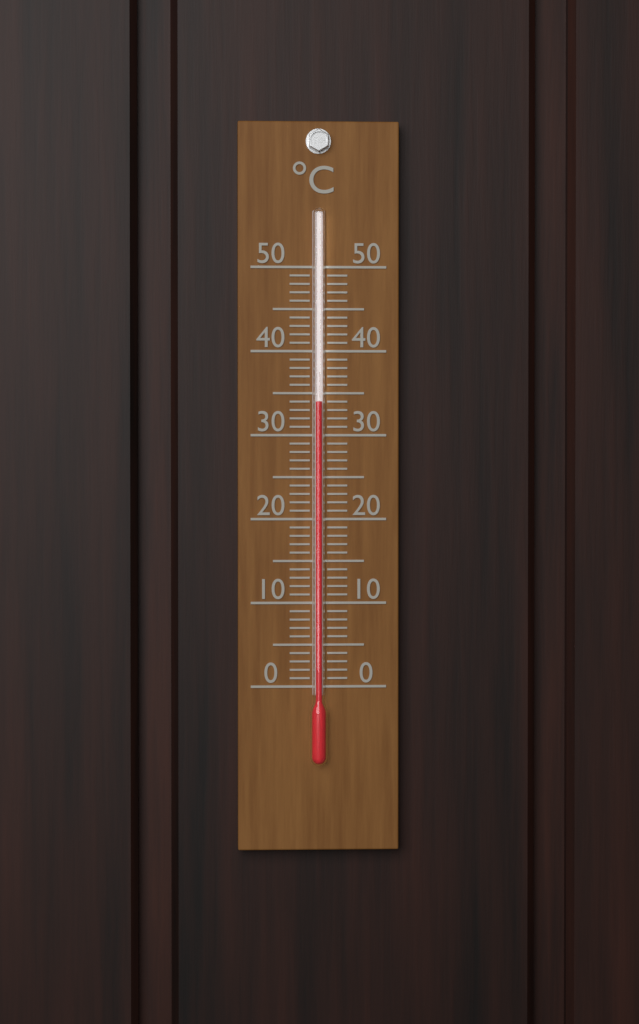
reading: 34 °C
